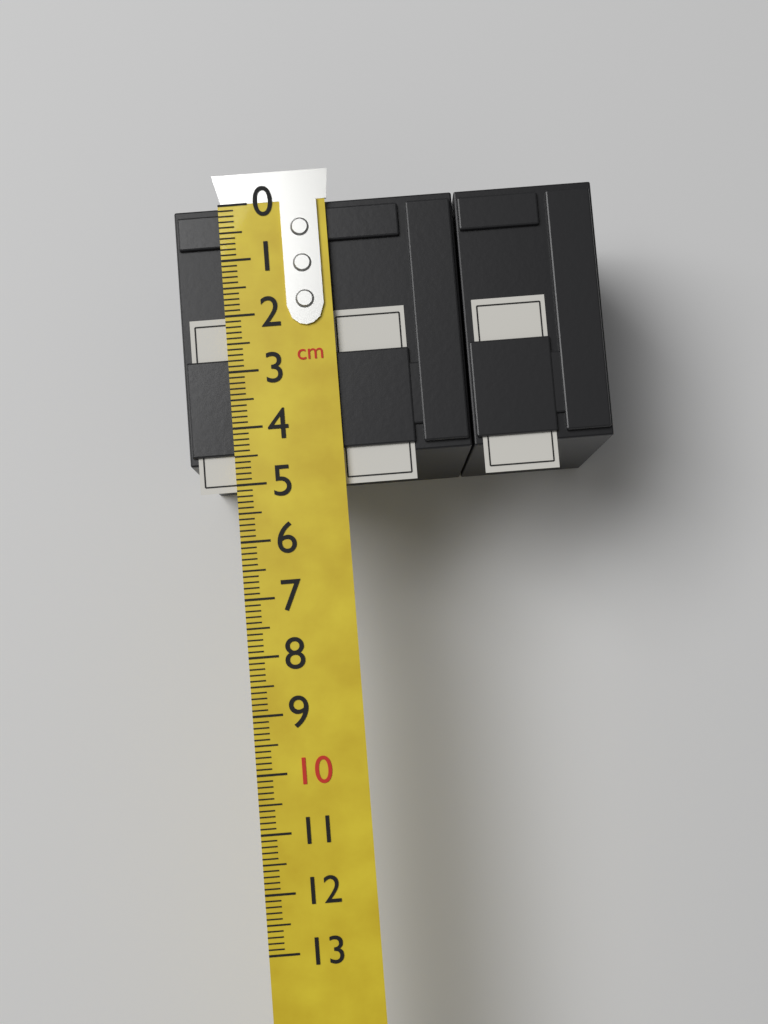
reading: 4.6 cm
